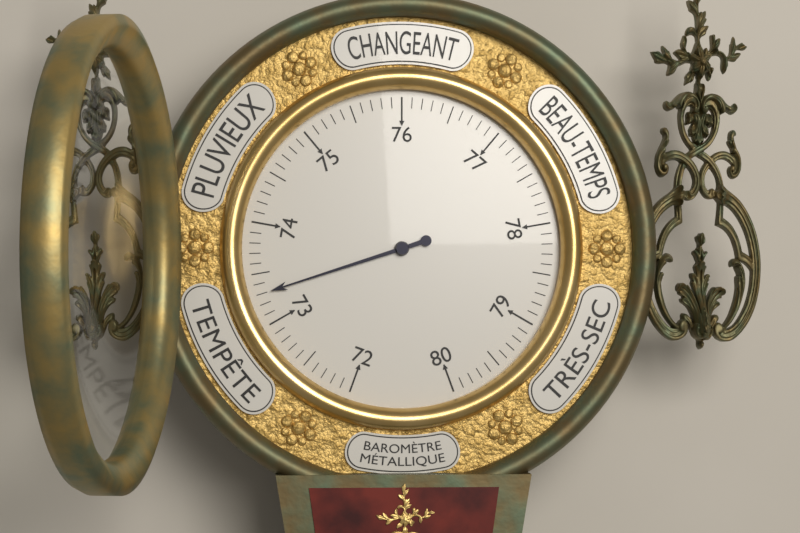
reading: 73.3 (no unit)
